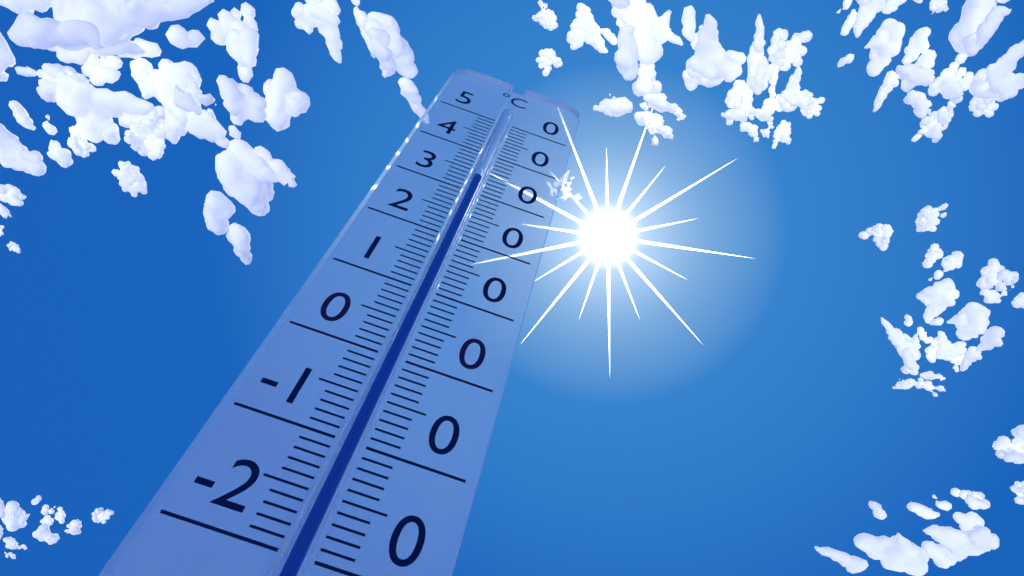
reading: 34 °C
